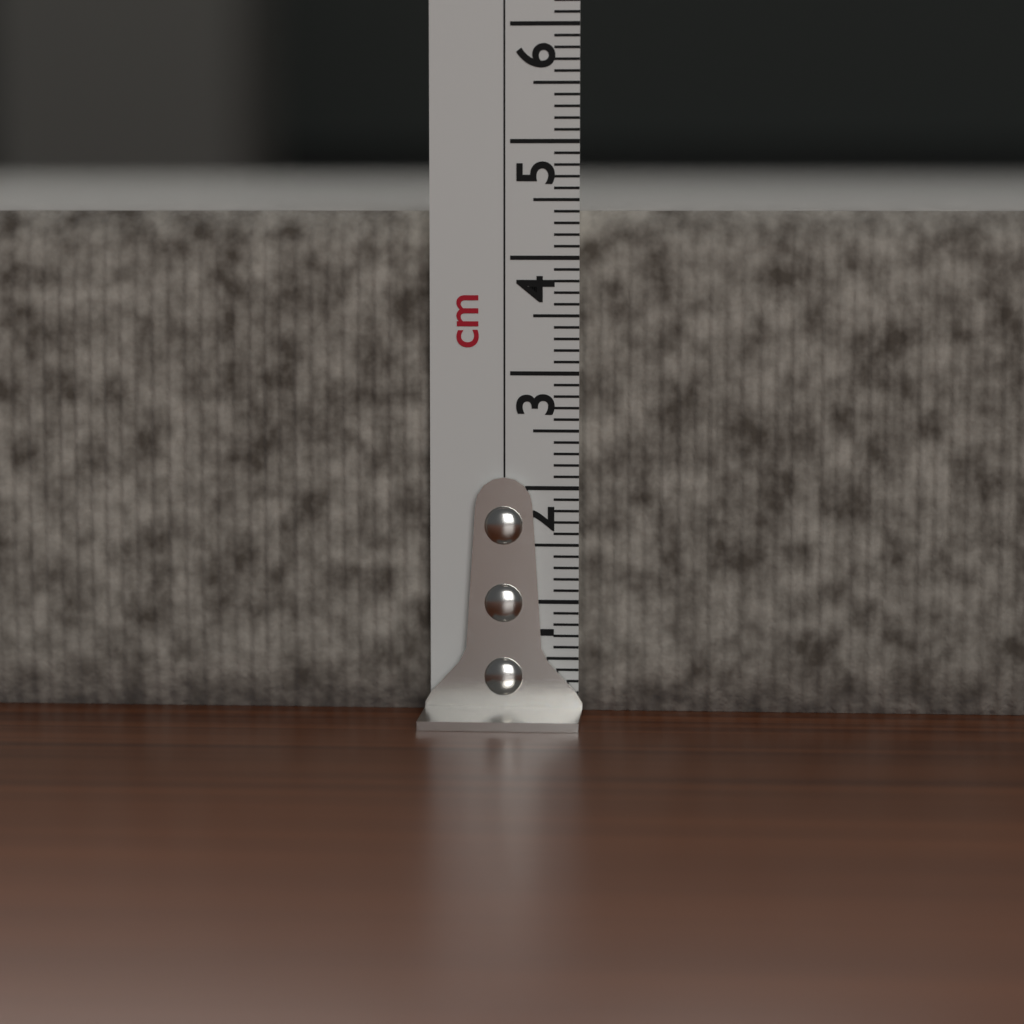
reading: 4.4 cm
